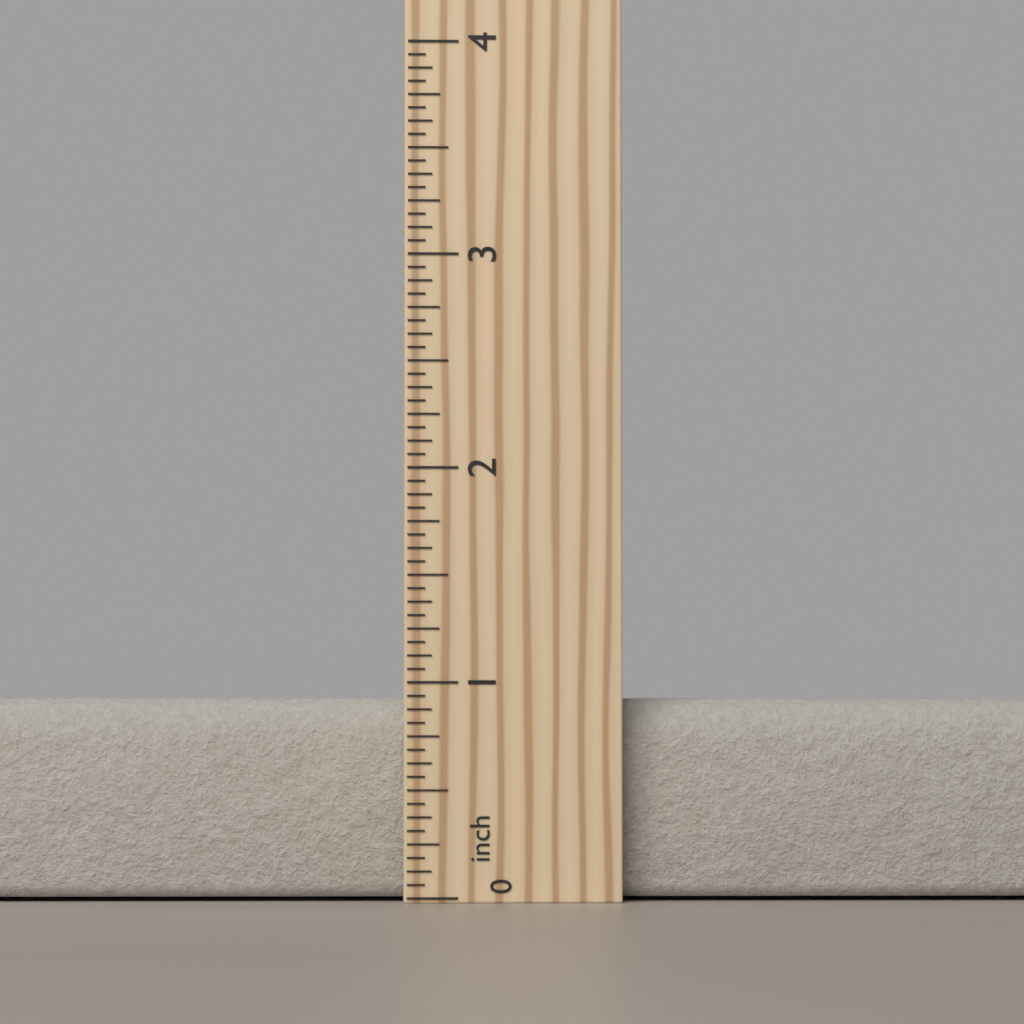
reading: 0.9375 inch
